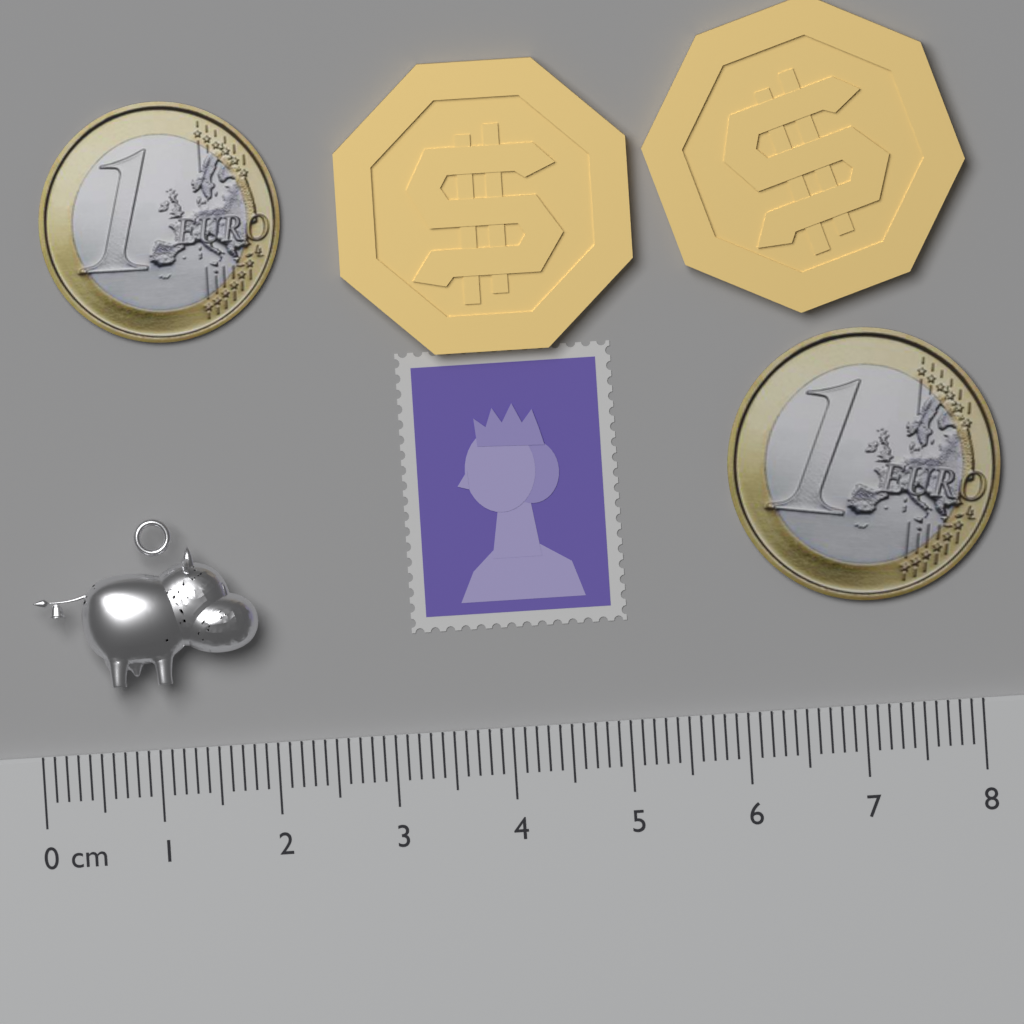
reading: 1.9 cm
